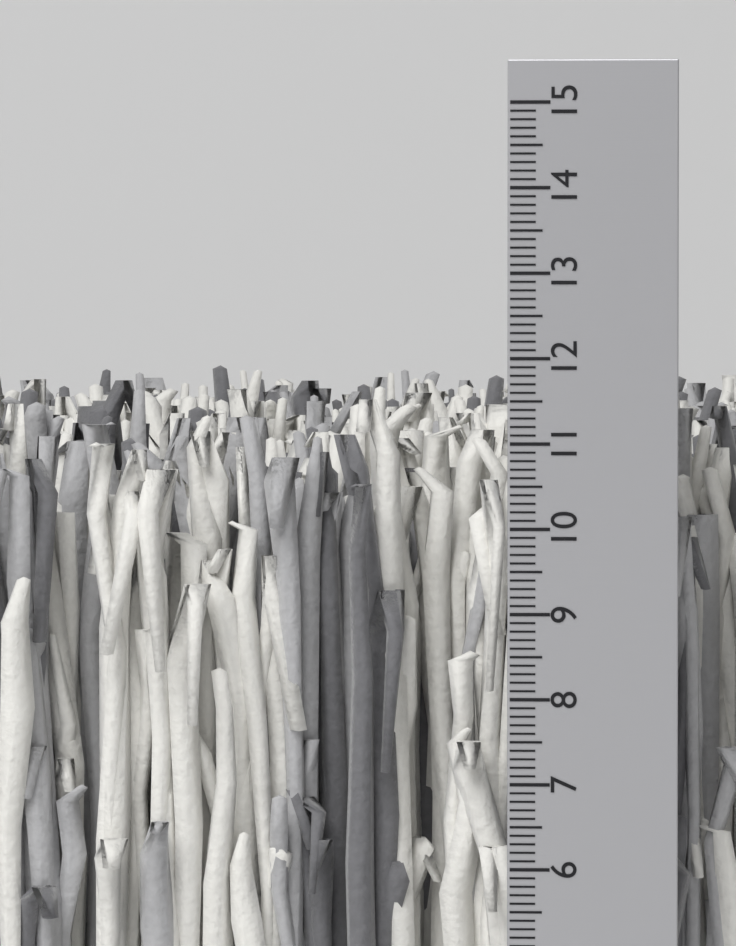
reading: 11.8 cm
